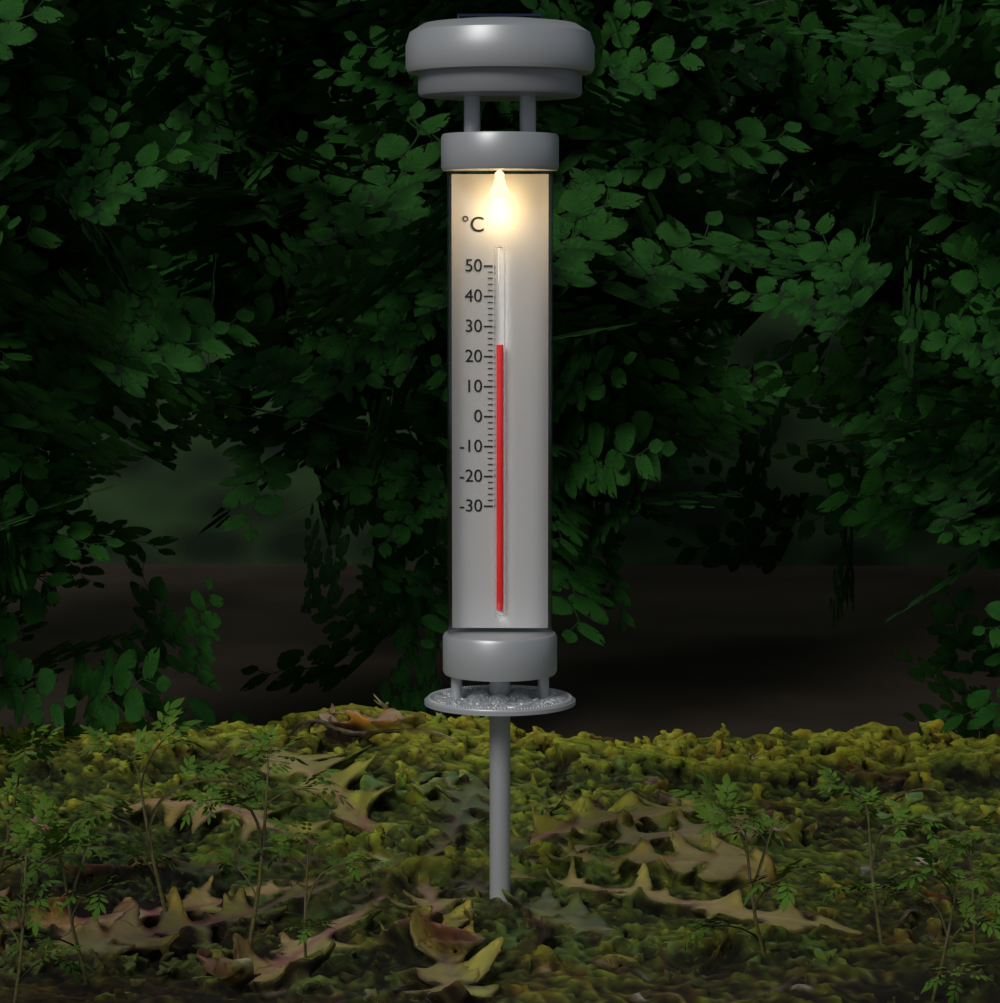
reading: 24 °C
